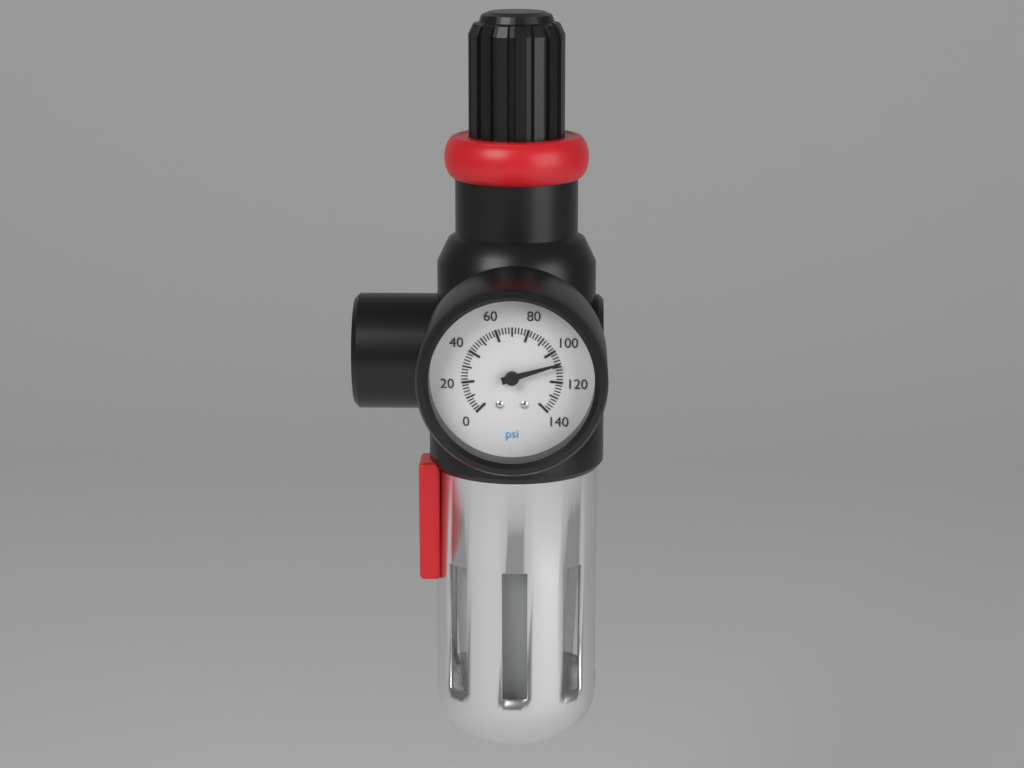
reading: 108 psi
